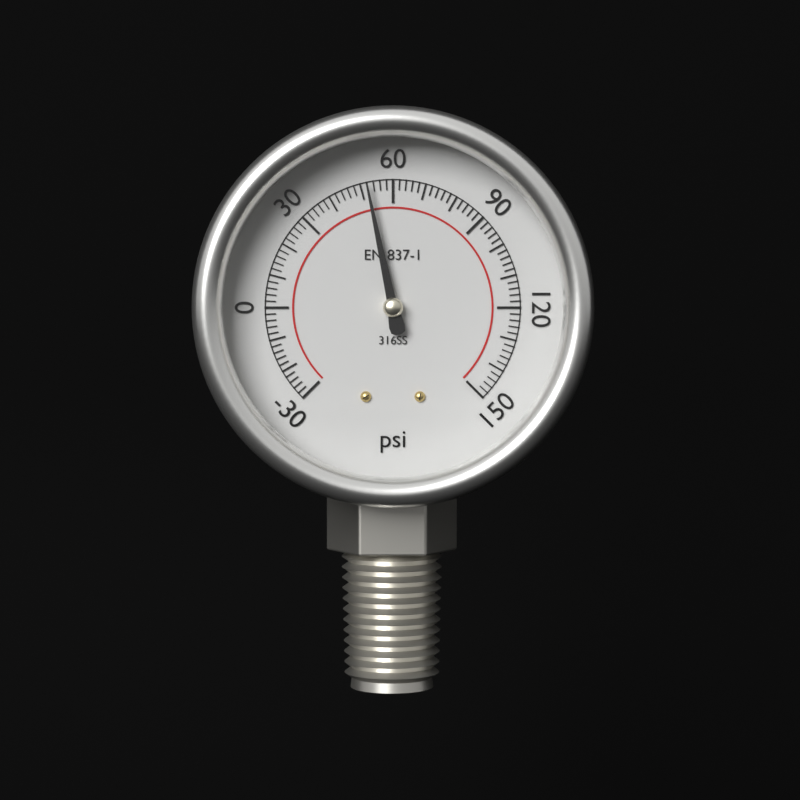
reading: 52 psi
